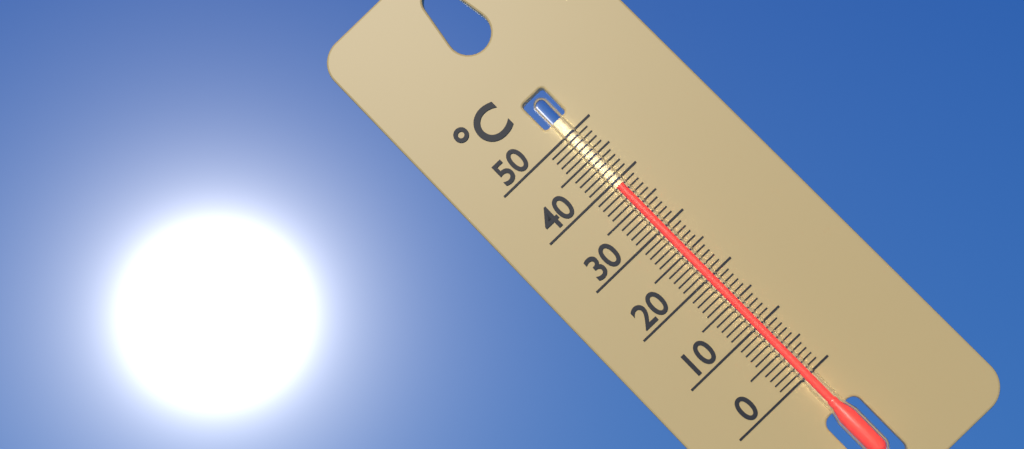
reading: 39 °C
